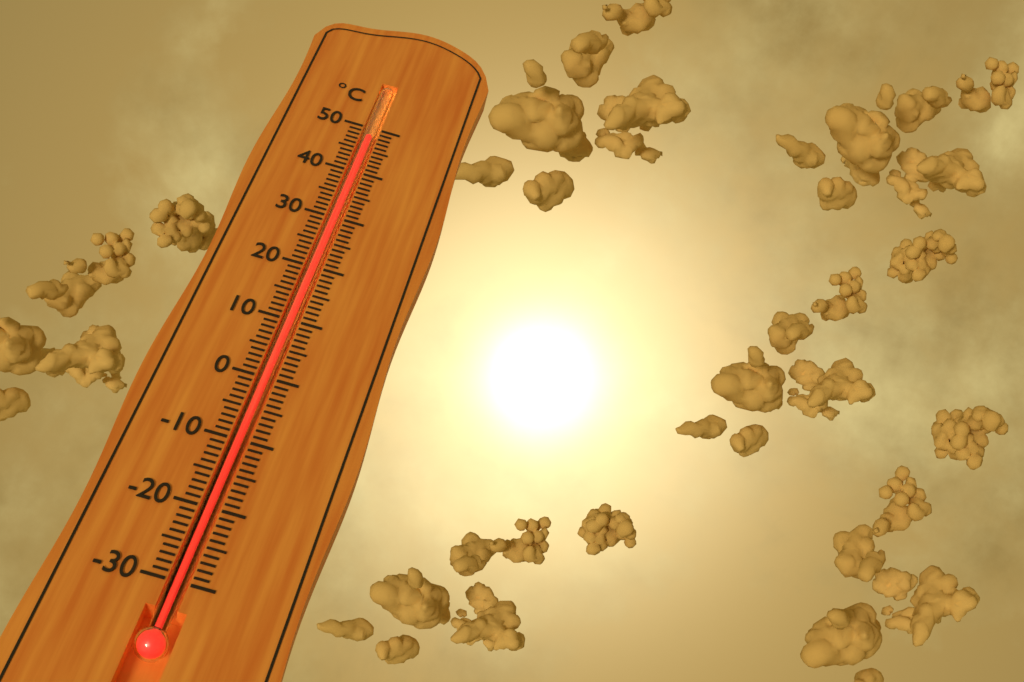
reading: 48 °C
